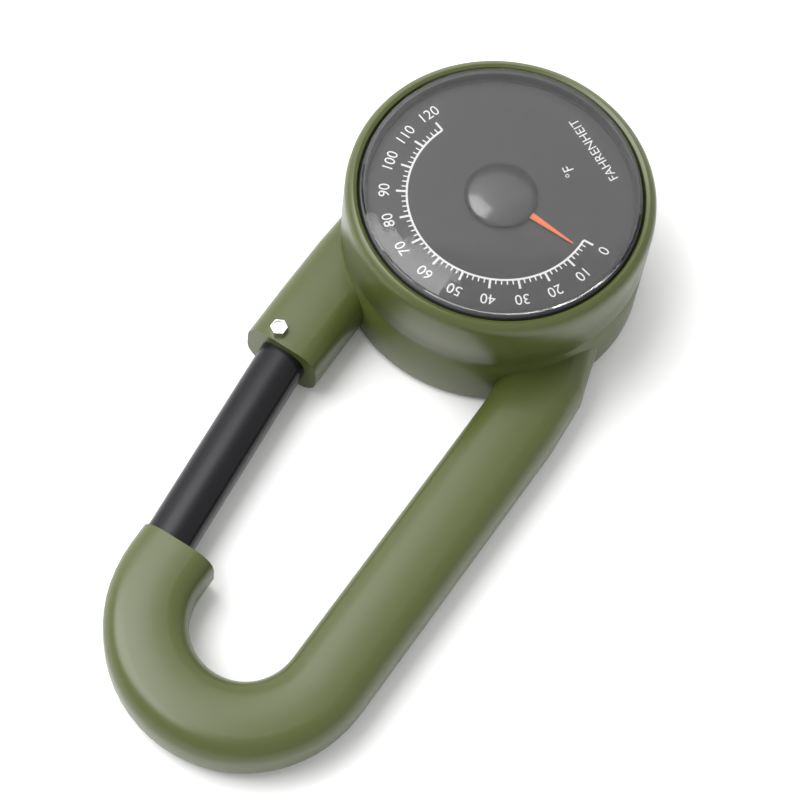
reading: 4 °F
